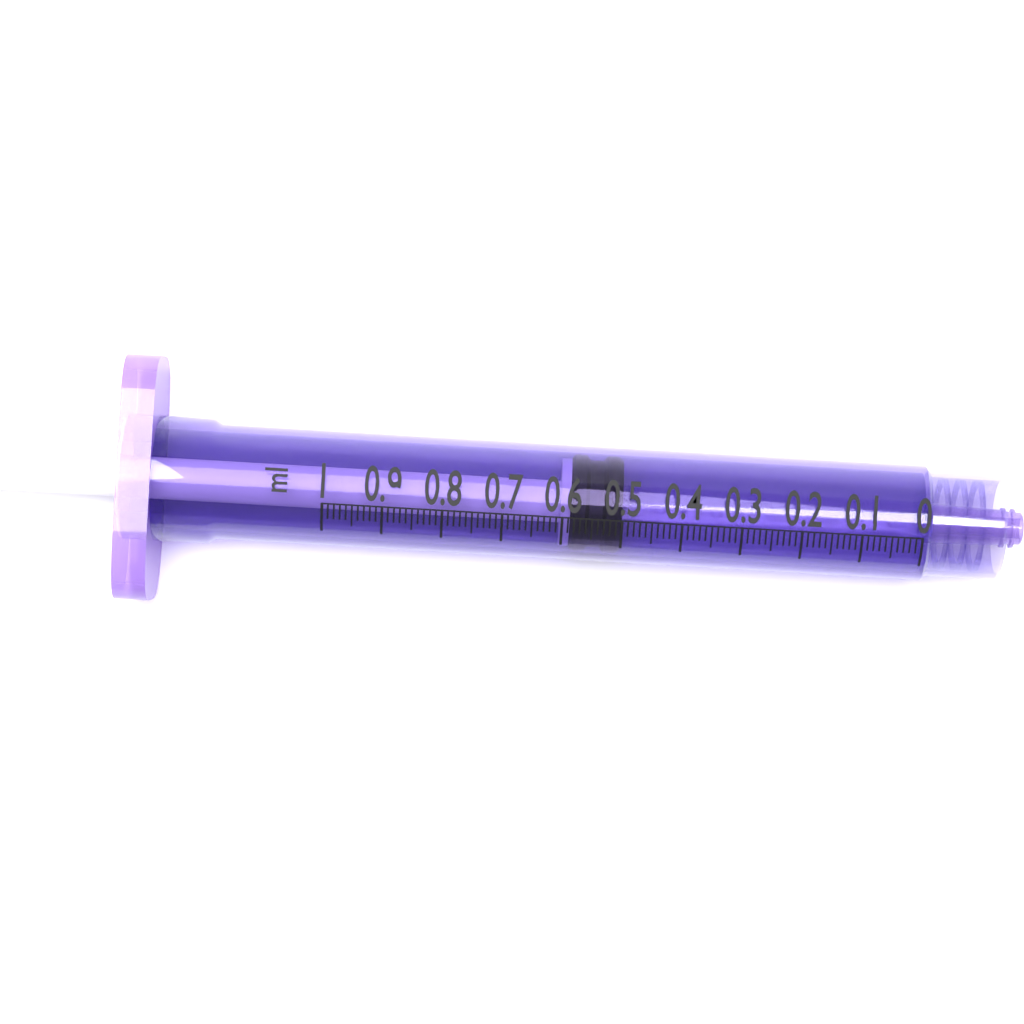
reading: 0.50 ml
